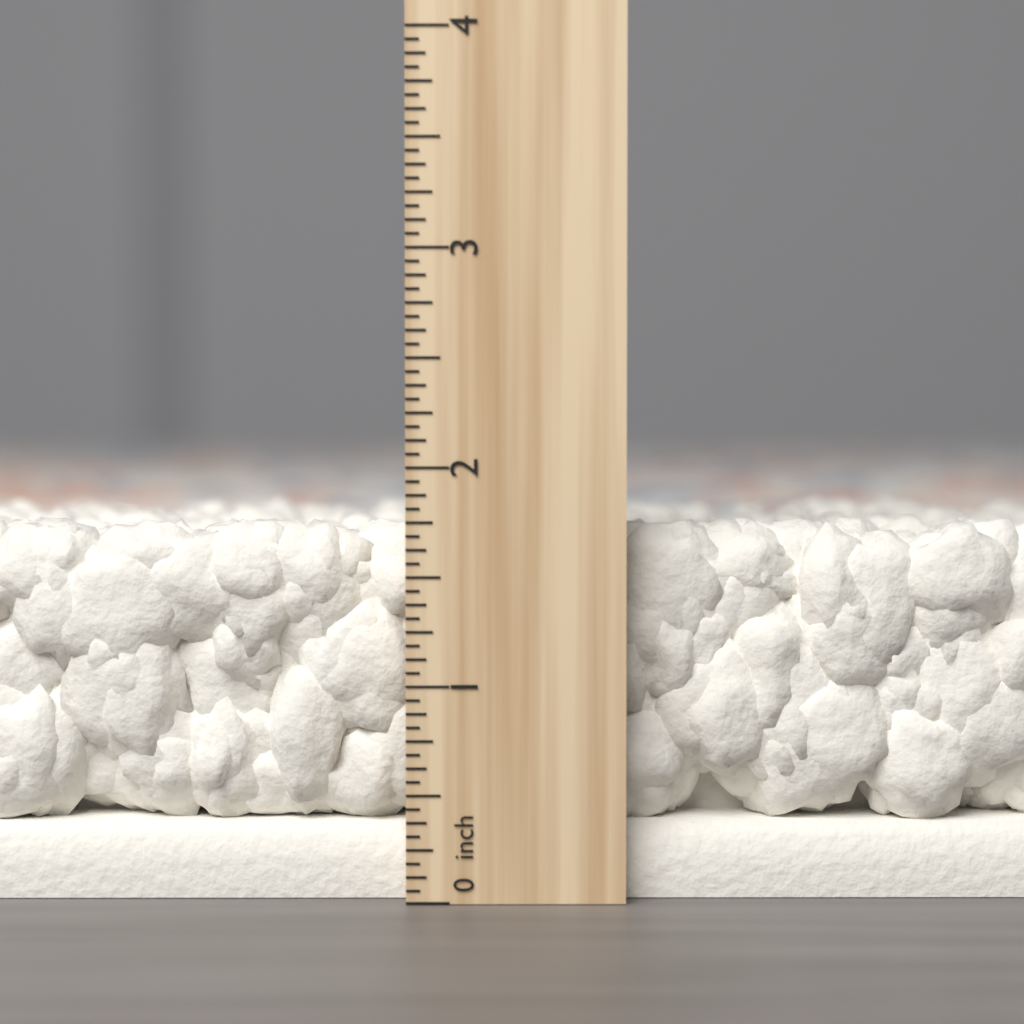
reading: 1.7500 inch
